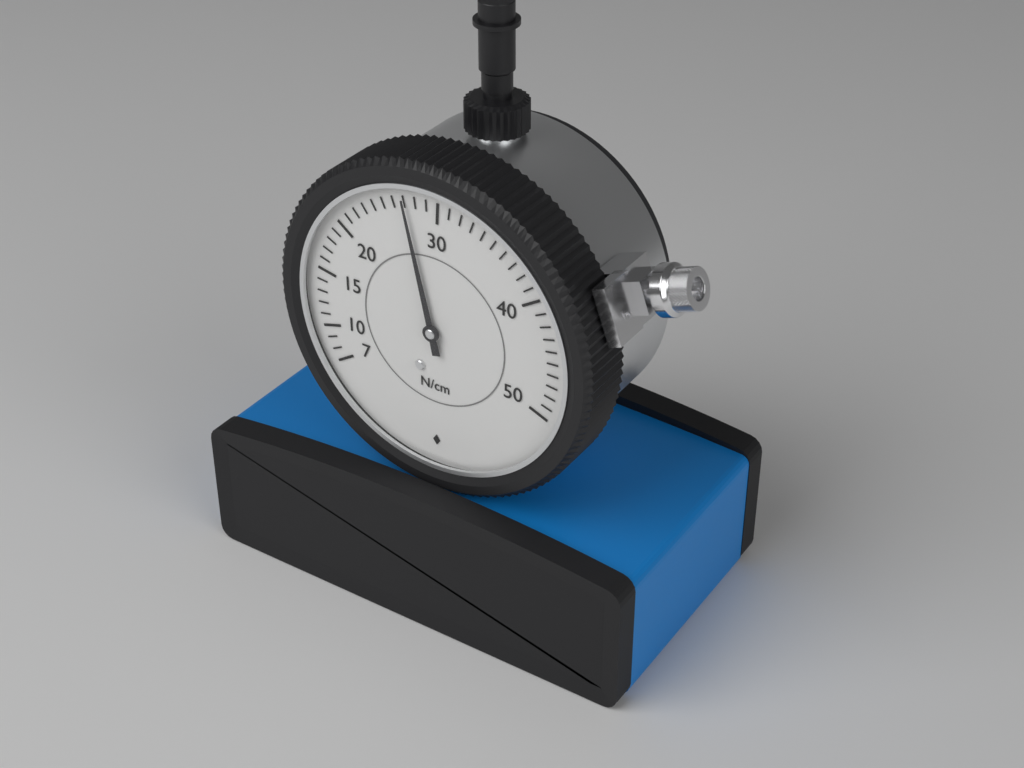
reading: 27 N/cm
